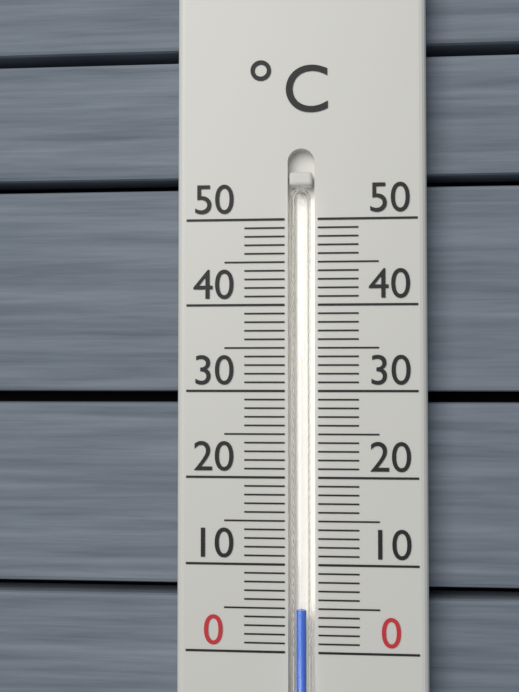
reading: 5 °C
